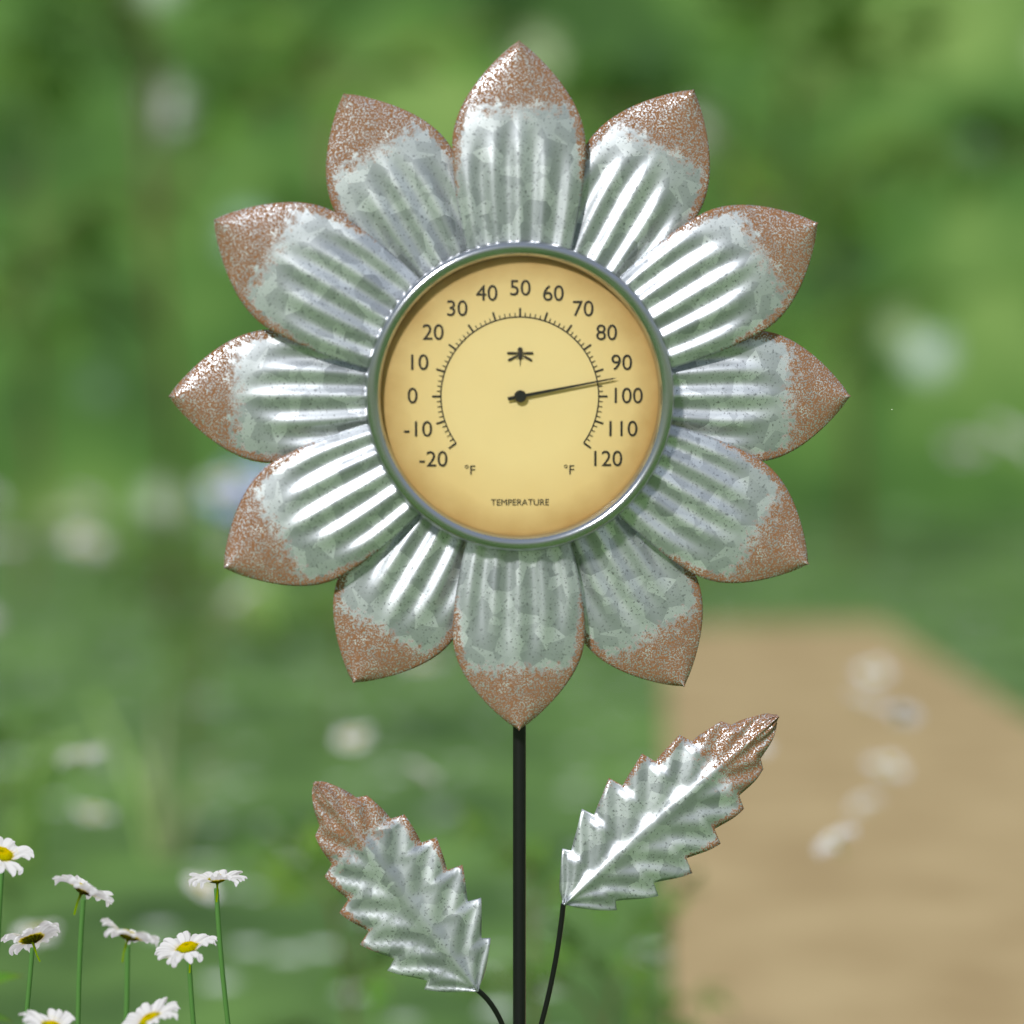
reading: 94 °F
